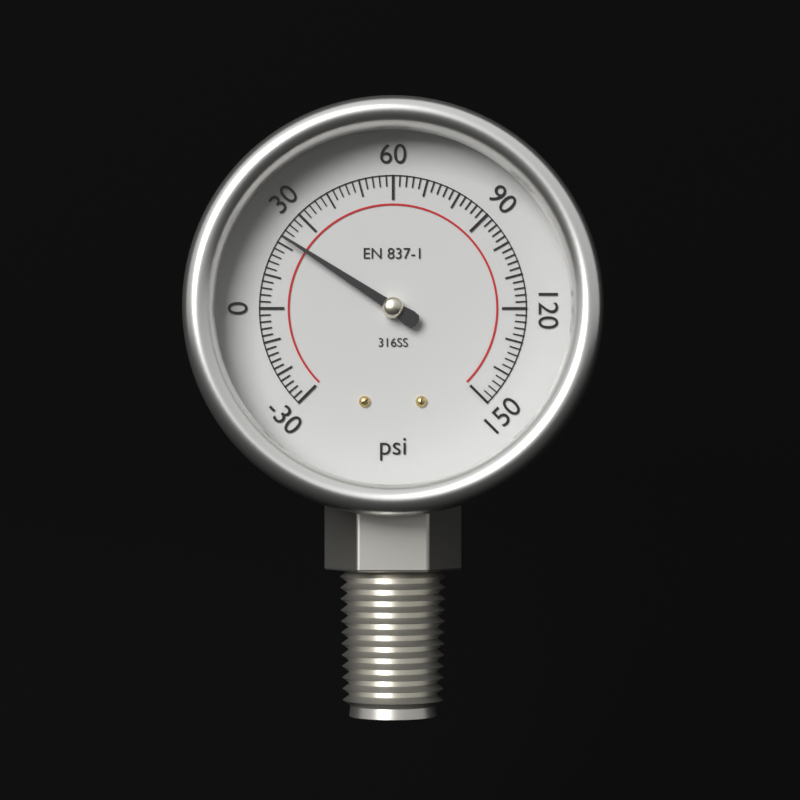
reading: 22 psi
